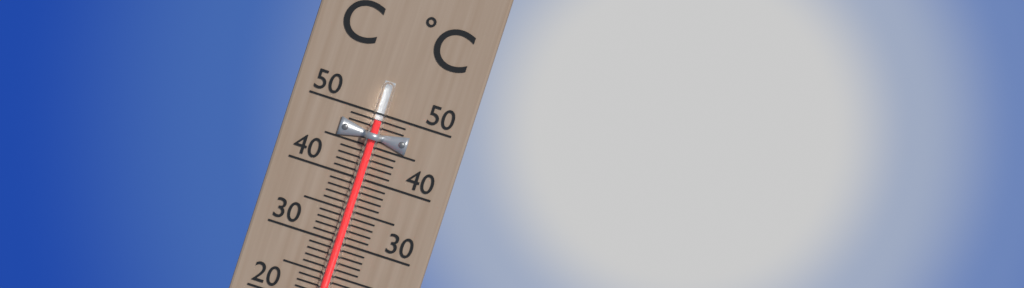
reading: 49 °C
